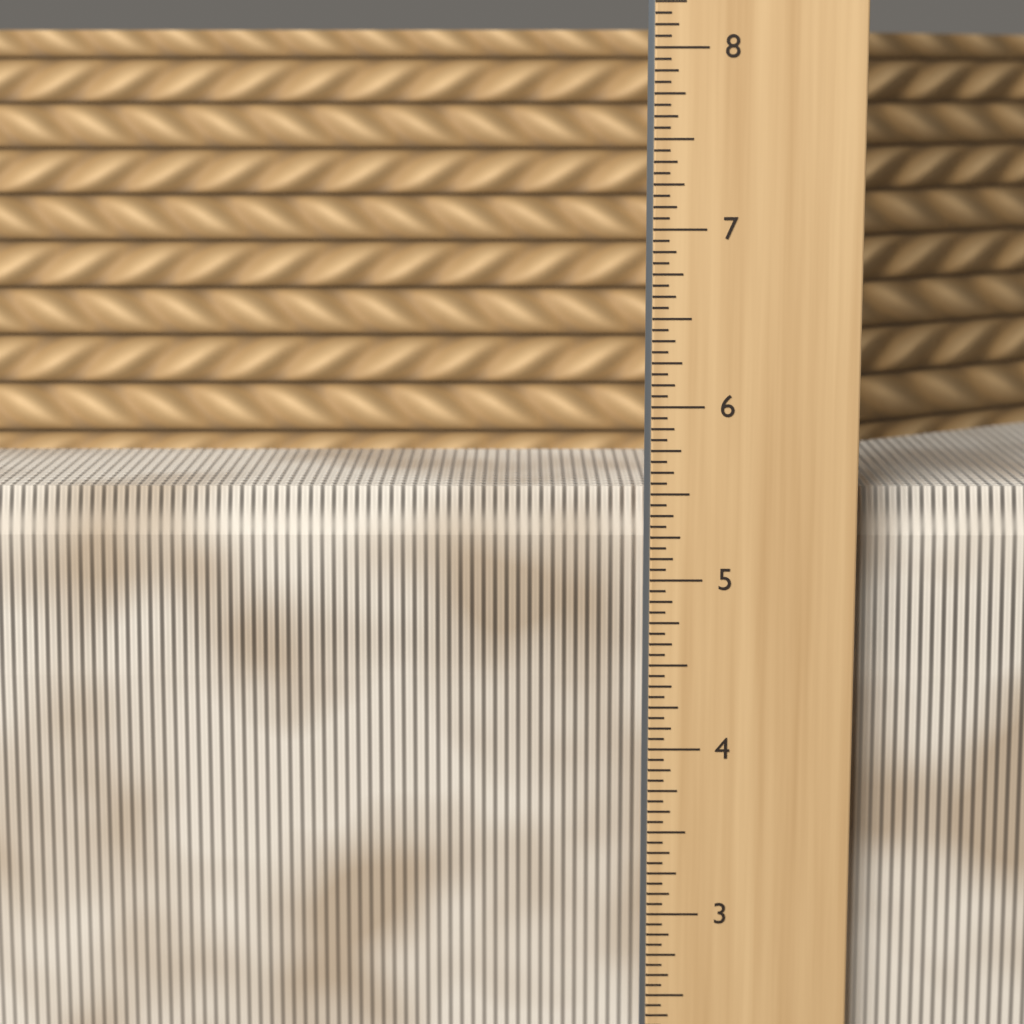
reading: 5.5000 in
